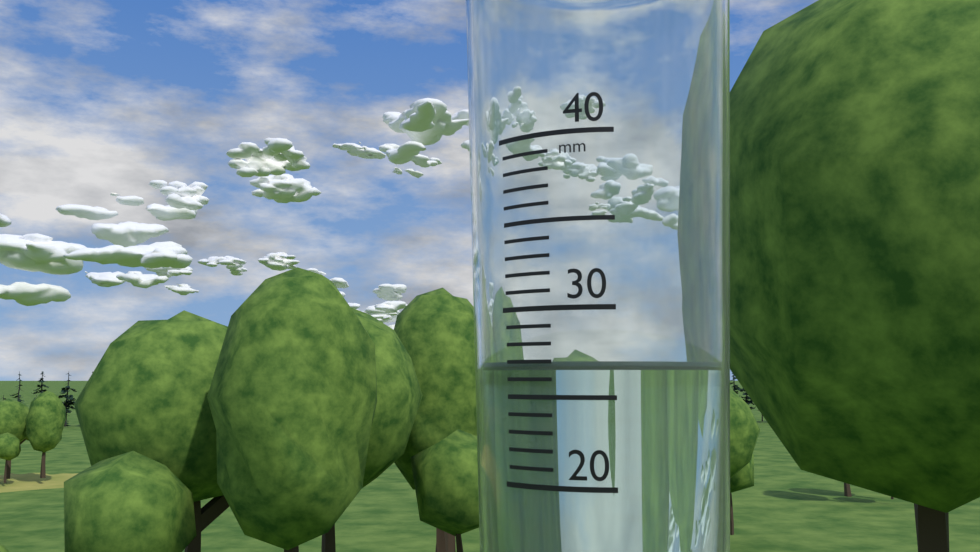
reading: 27 mm
